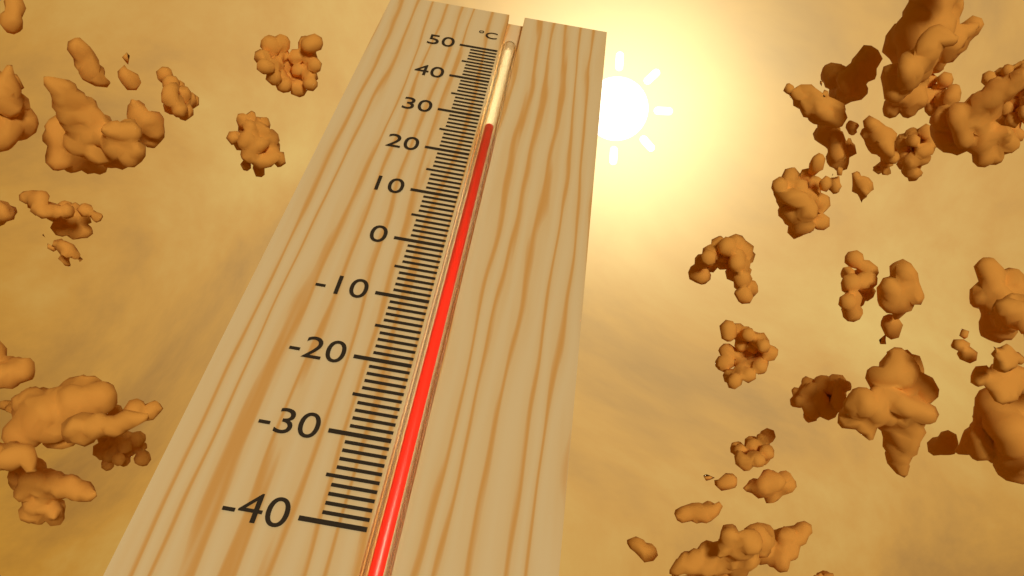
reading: 28 °C
